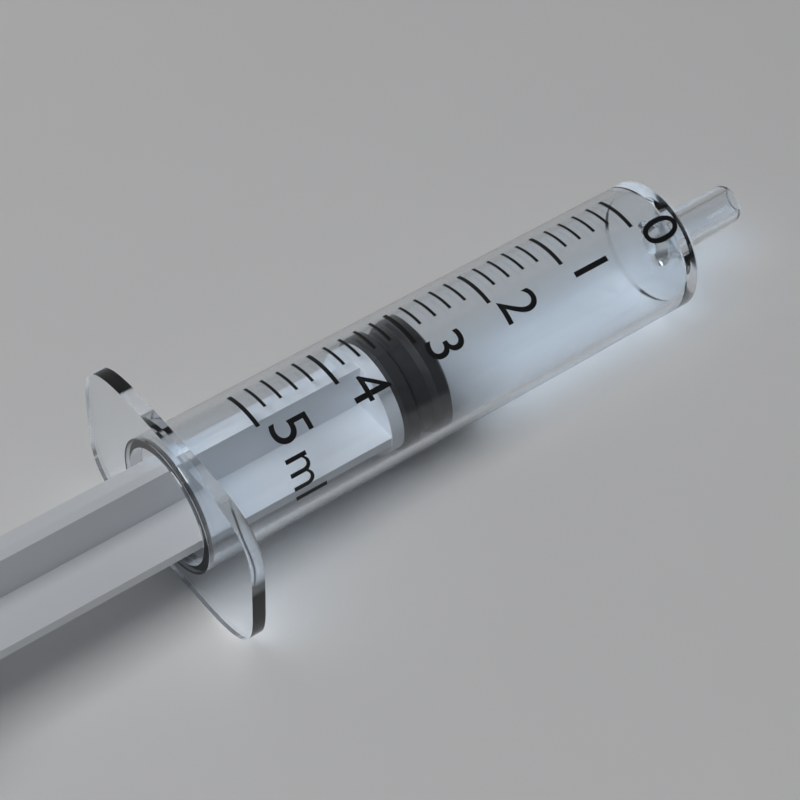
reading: 2.8 ml
